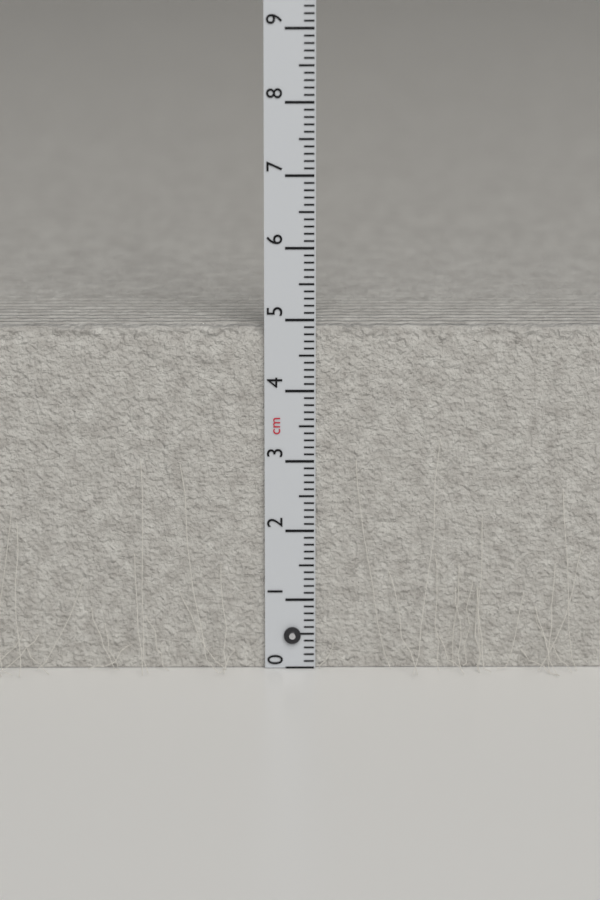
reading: 4.9 cm
